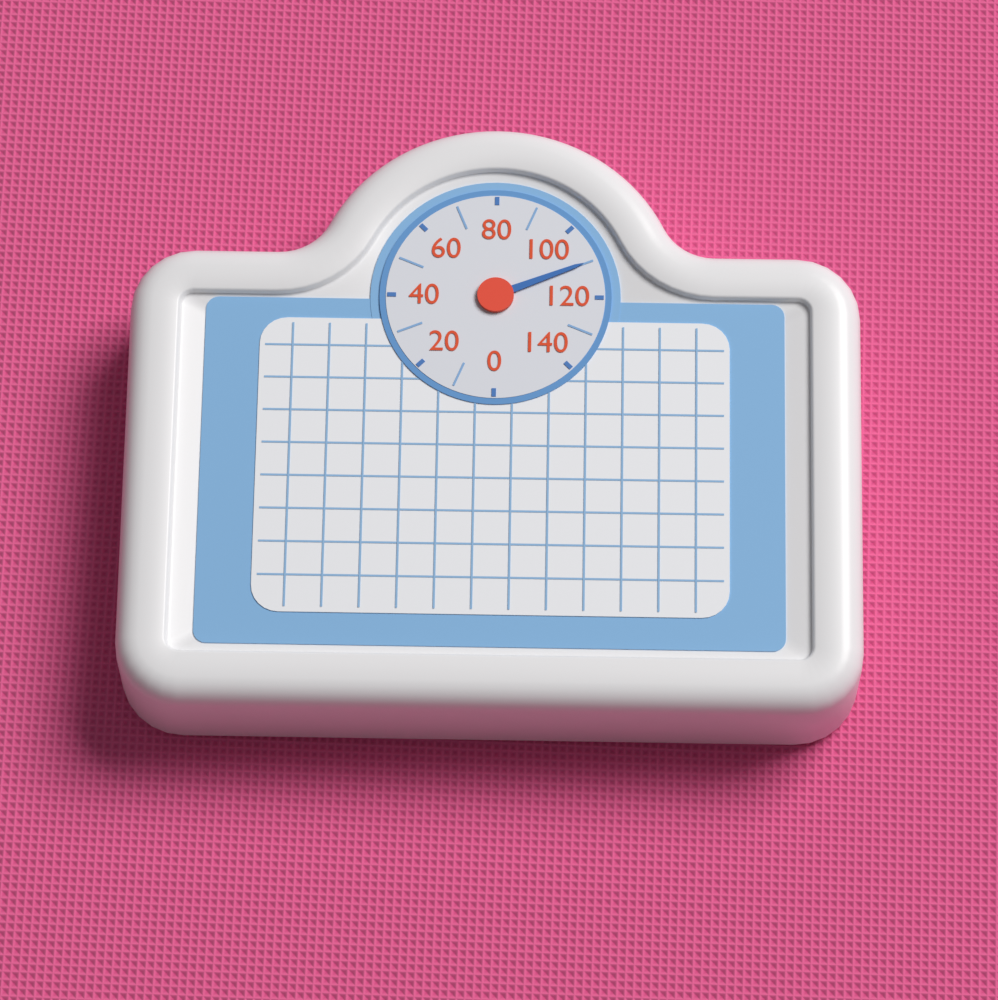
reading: 110 (no unit)
